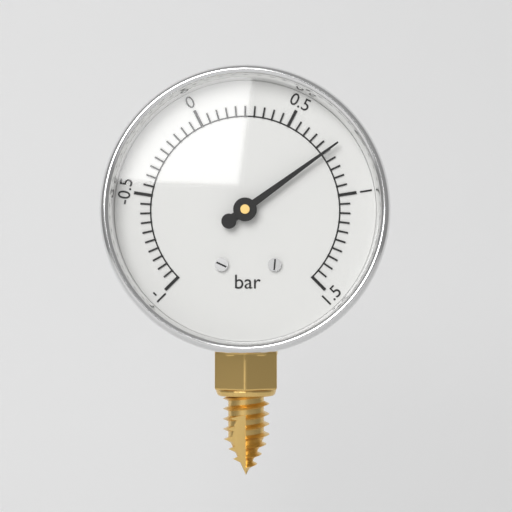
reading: 0.75 bar
